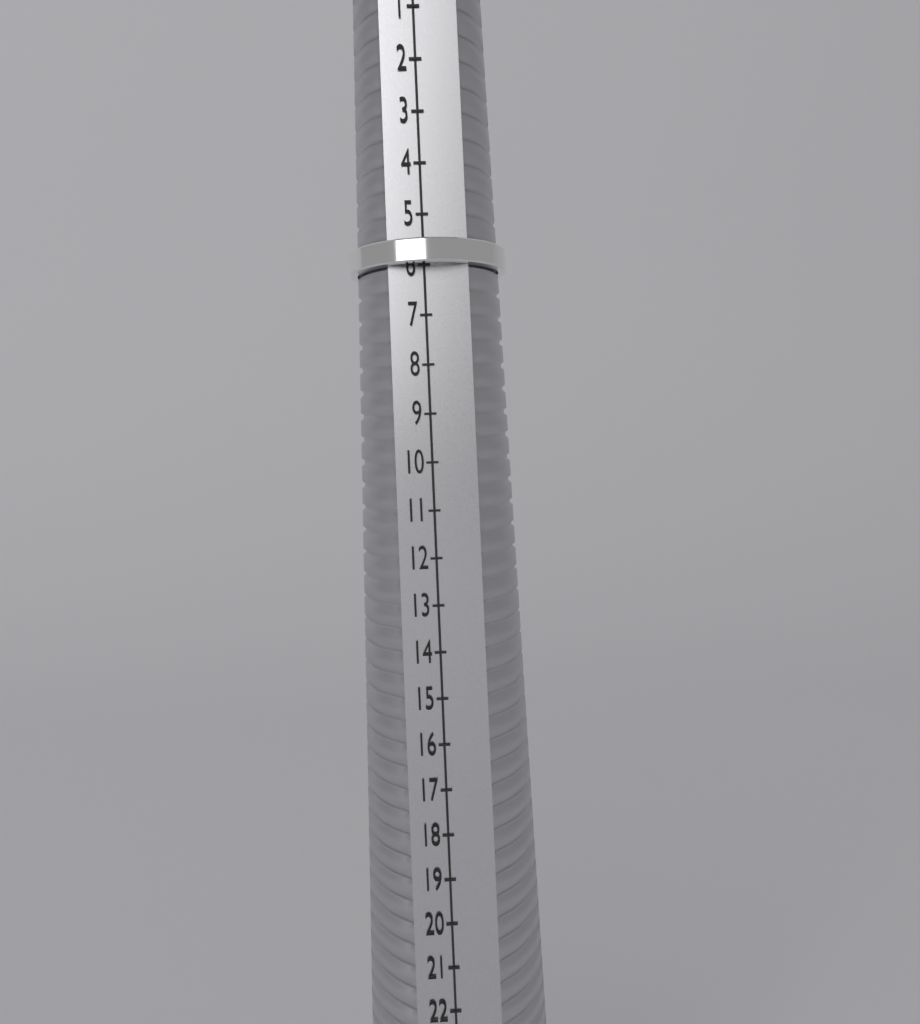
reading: 6 (no unit)
